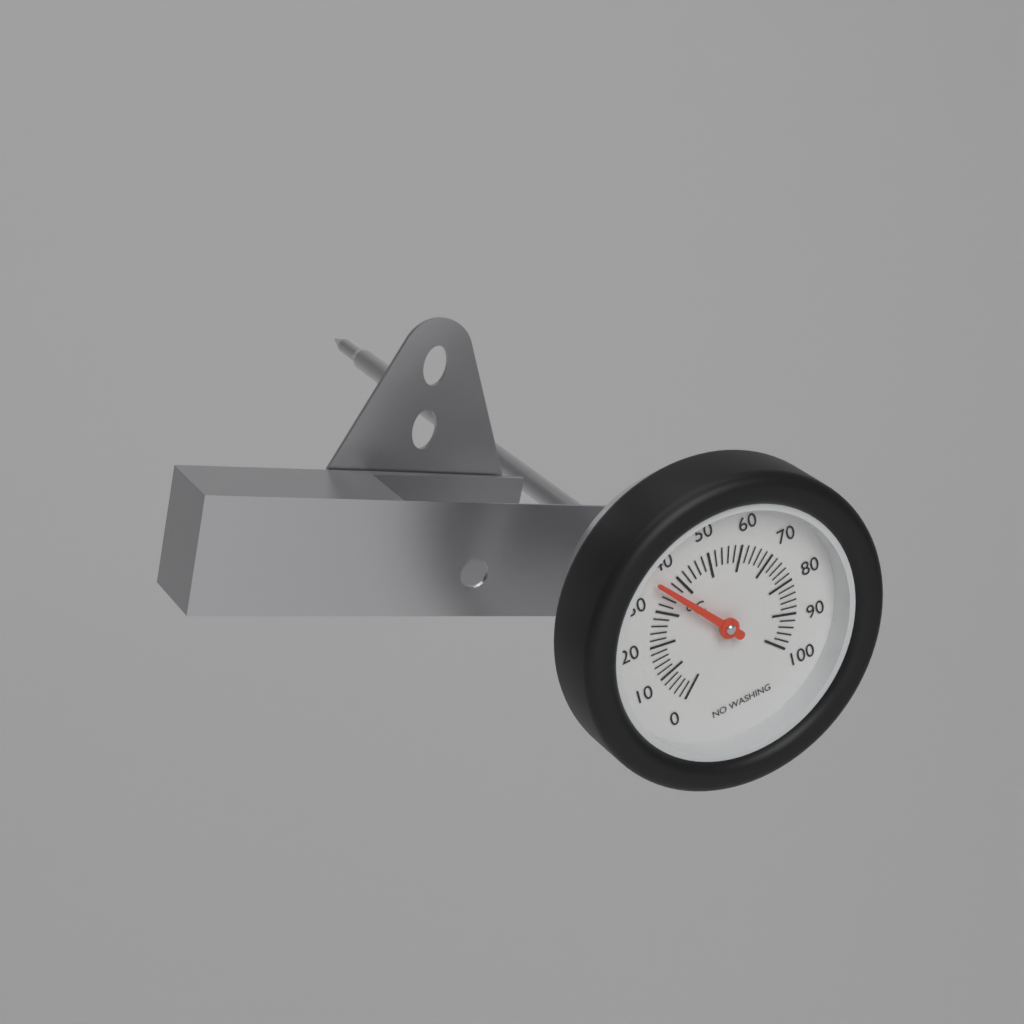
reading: 36 °C
